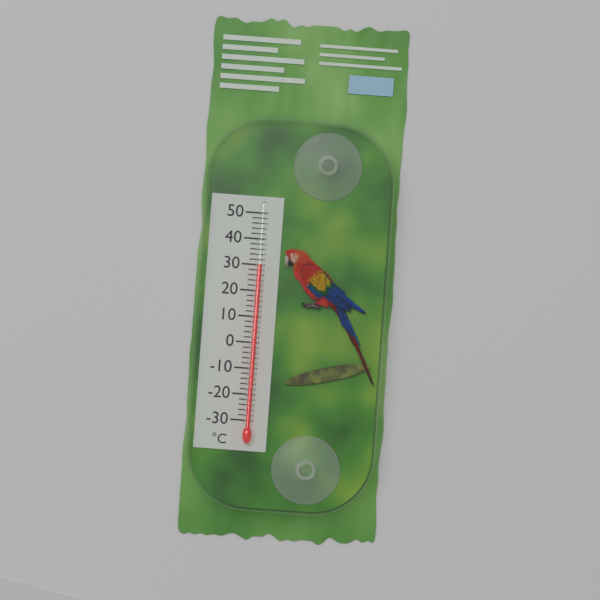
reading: 30 °C
